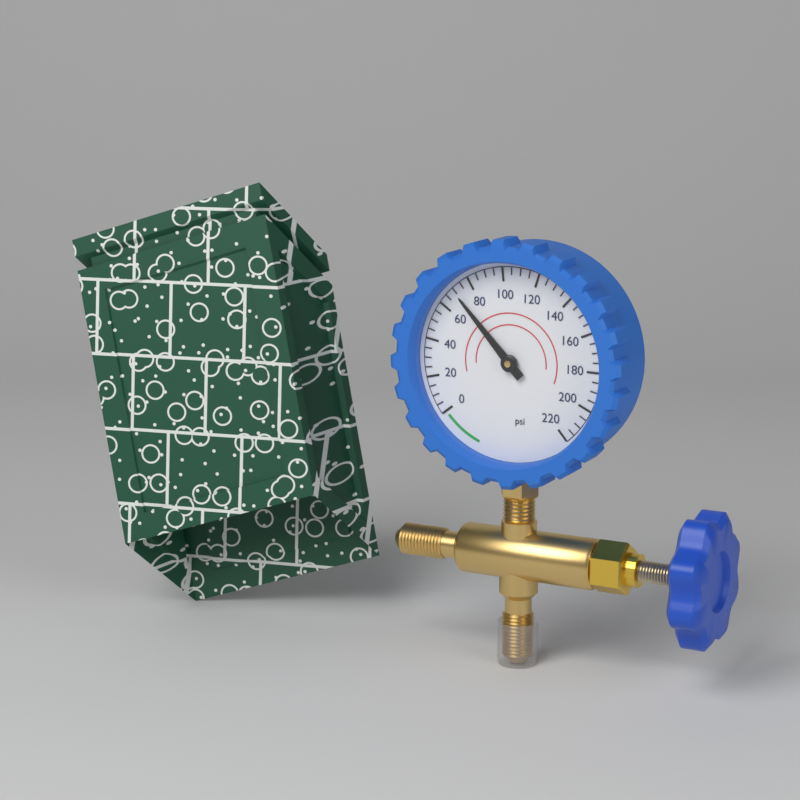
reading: 70 psi
